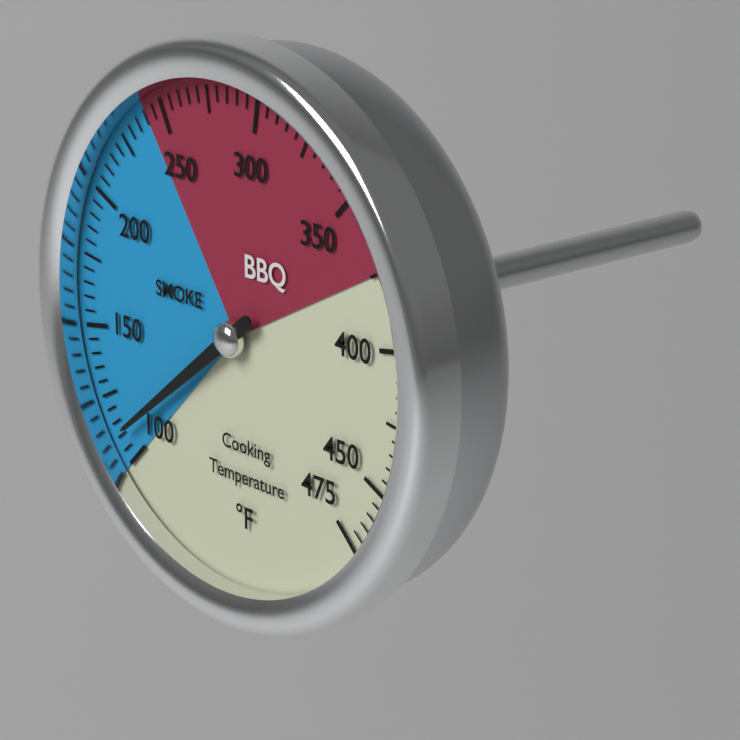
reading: 110 °F
